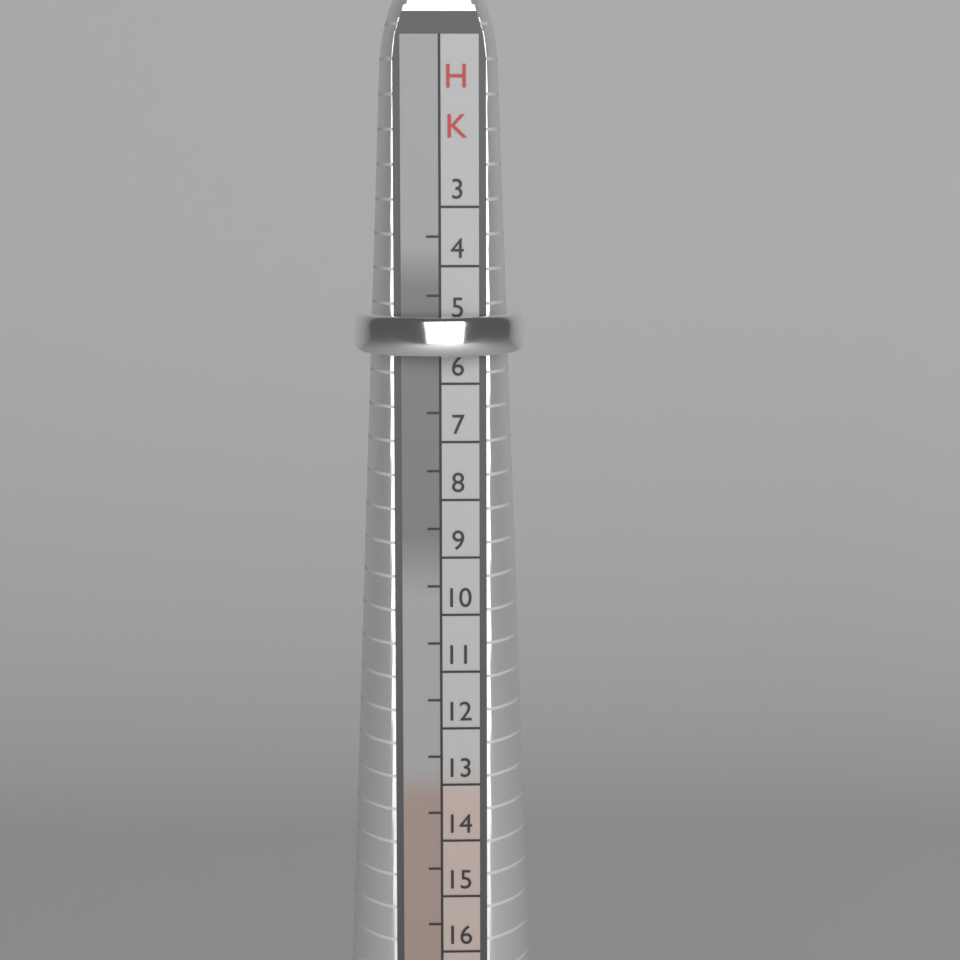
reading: 5.5 HK
